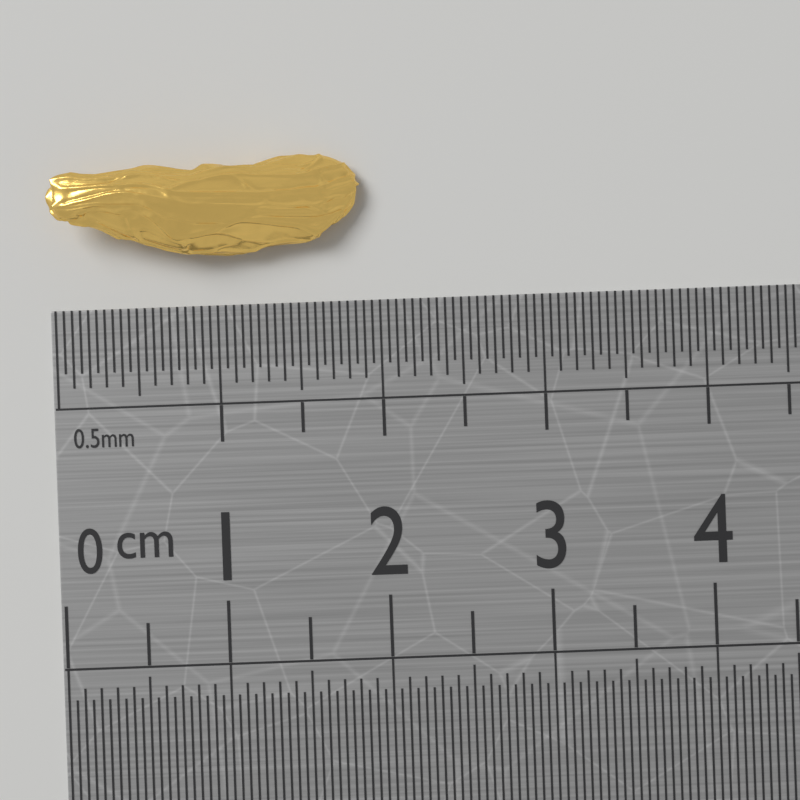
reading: 1.90 cm
